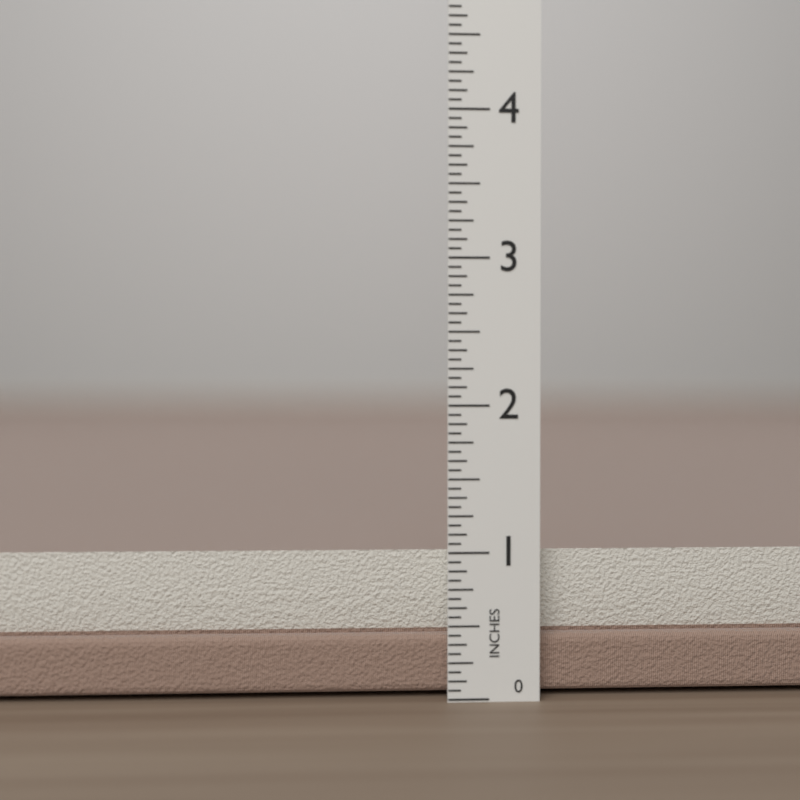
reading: 1.0000 in
